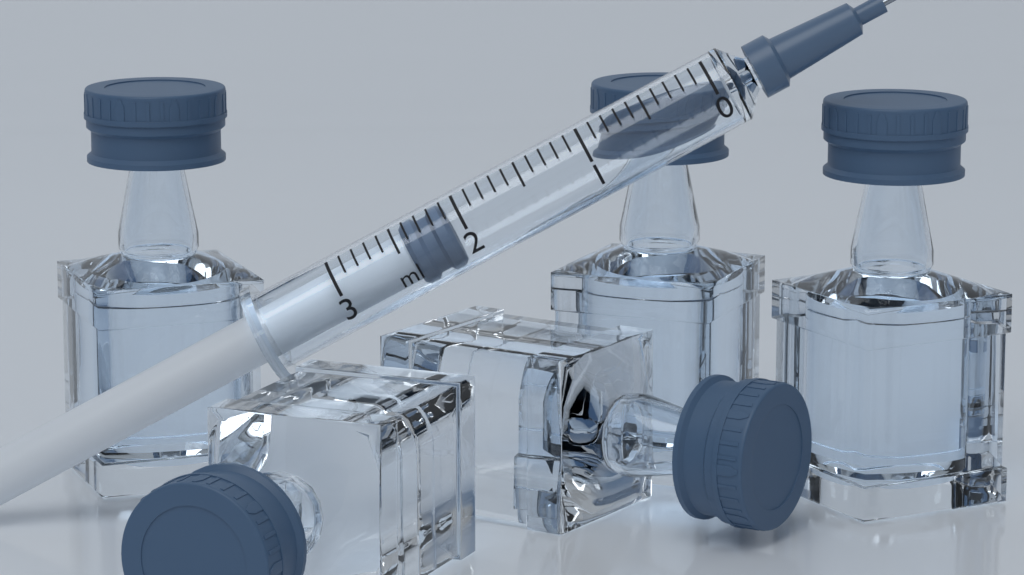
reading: 2.1 ml
